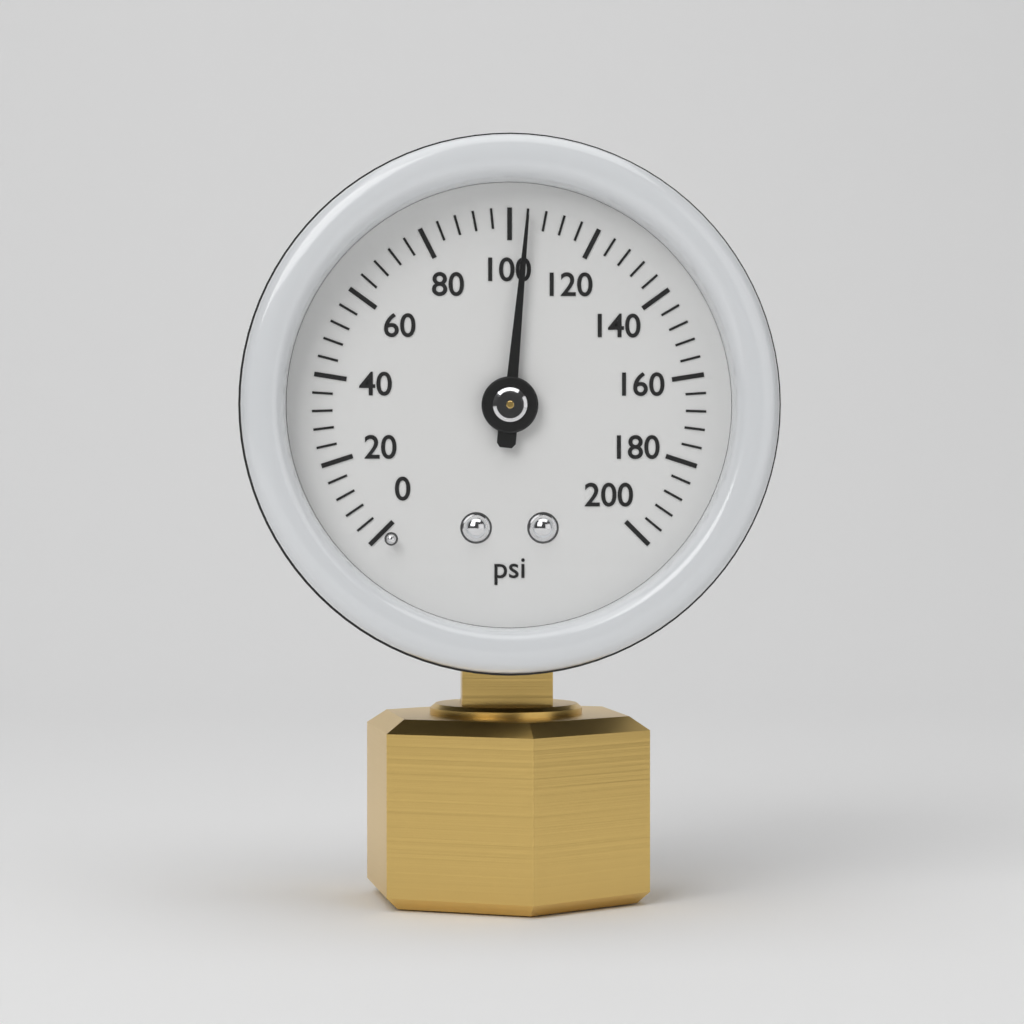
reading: 104 psi
